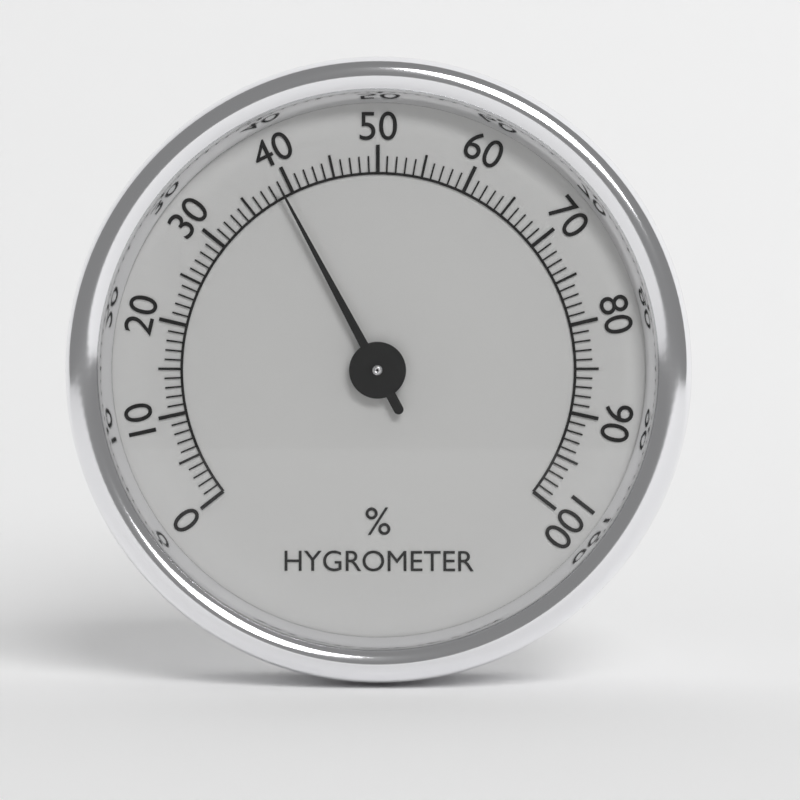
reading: 39 %
